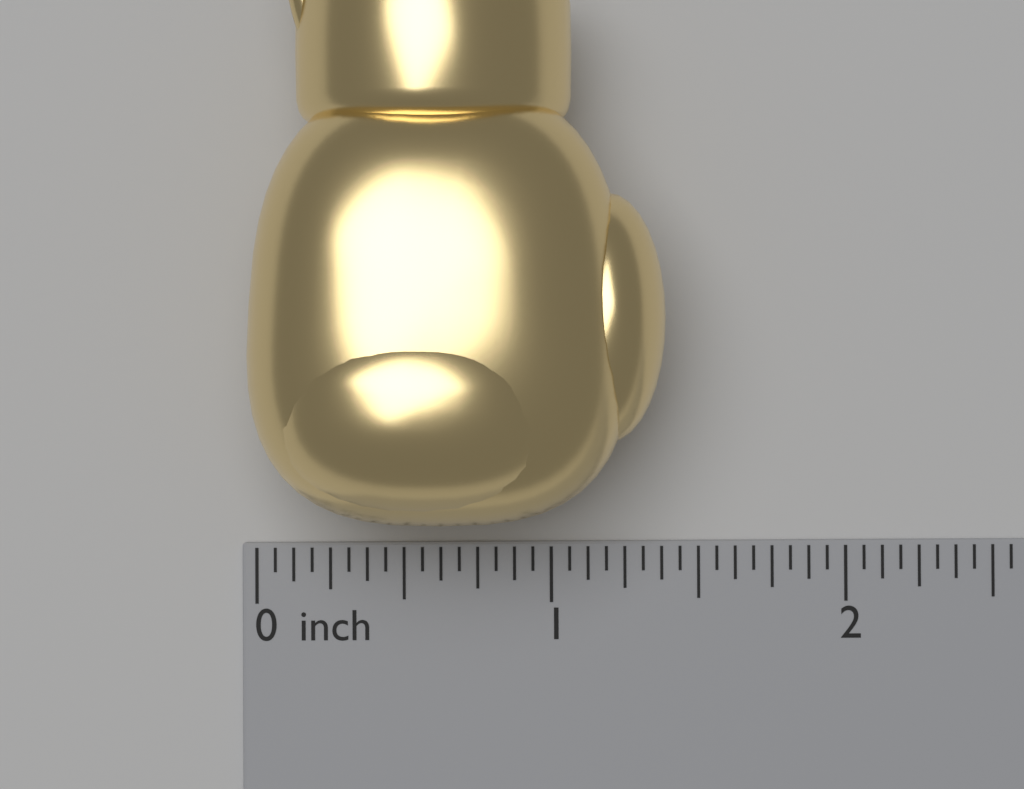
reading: 1.3750 inch
